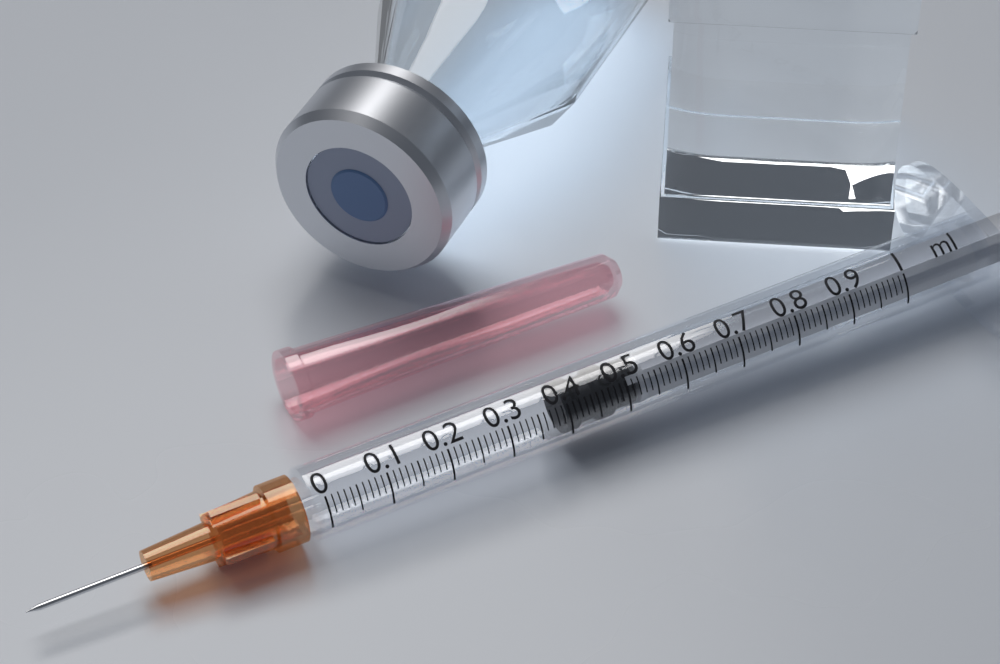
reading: 0.40 ml
